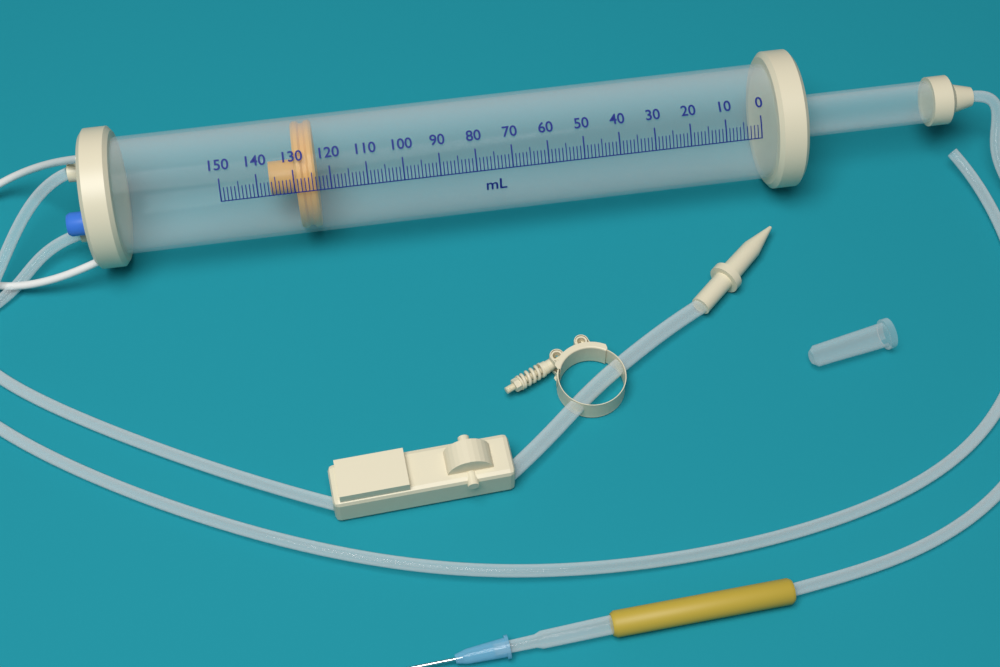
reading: 124 ml
